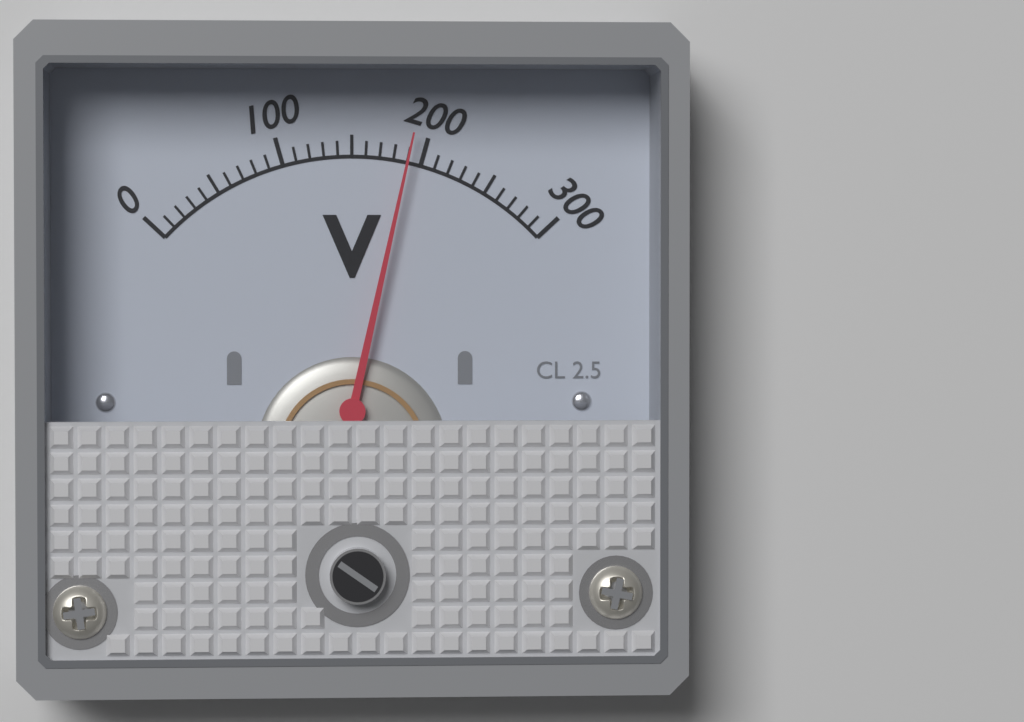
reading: 190 V
